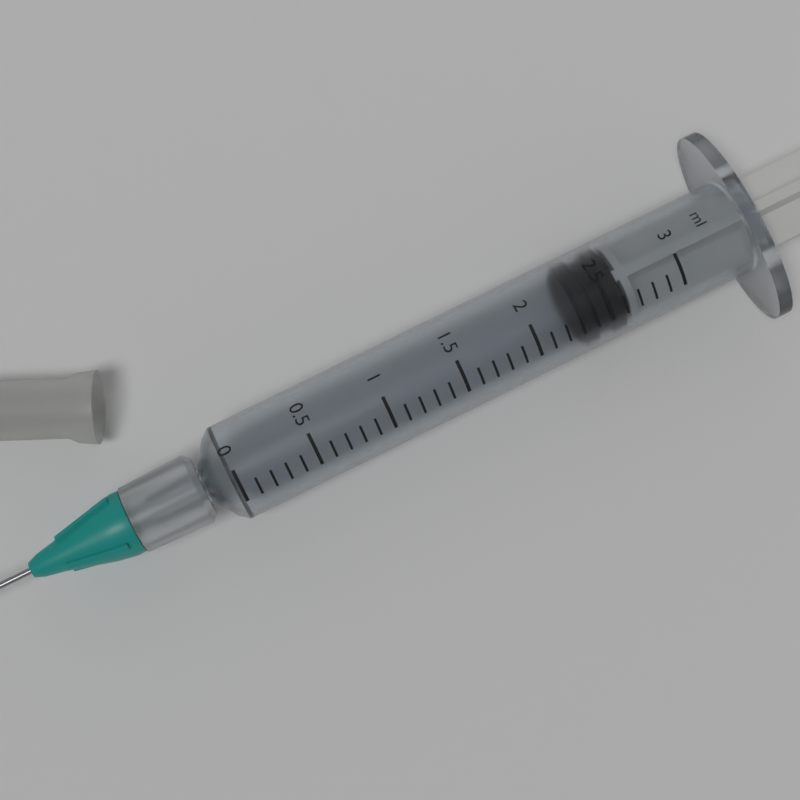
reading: 2.3 ml
